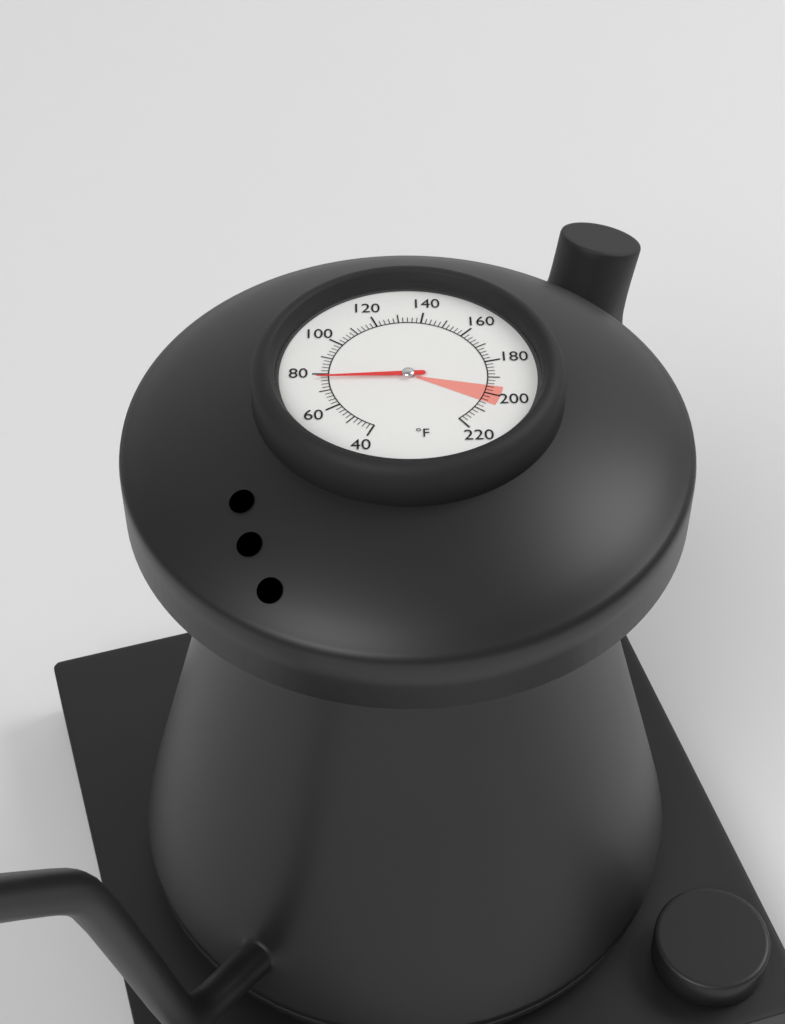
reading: 78 °F
